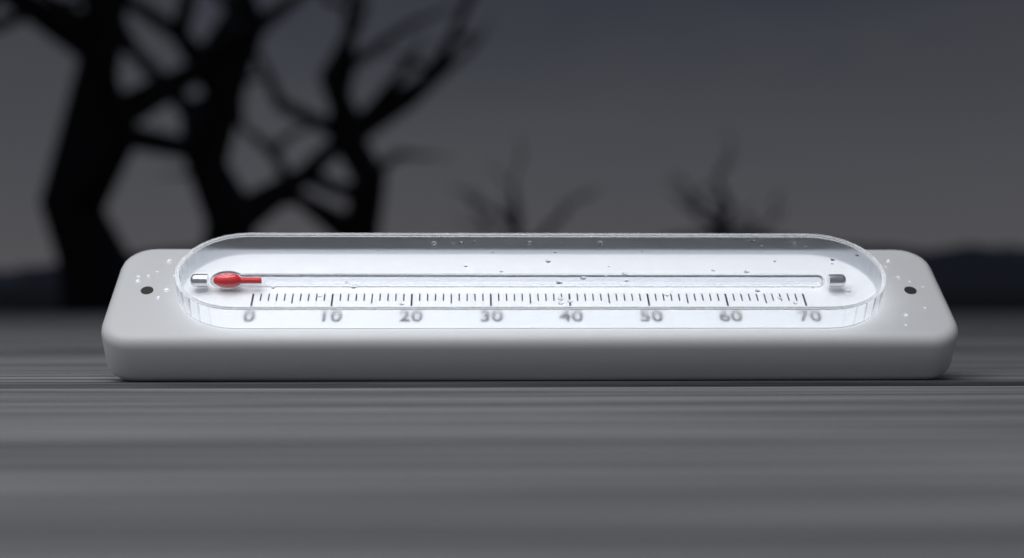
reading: 1 (no unit)
